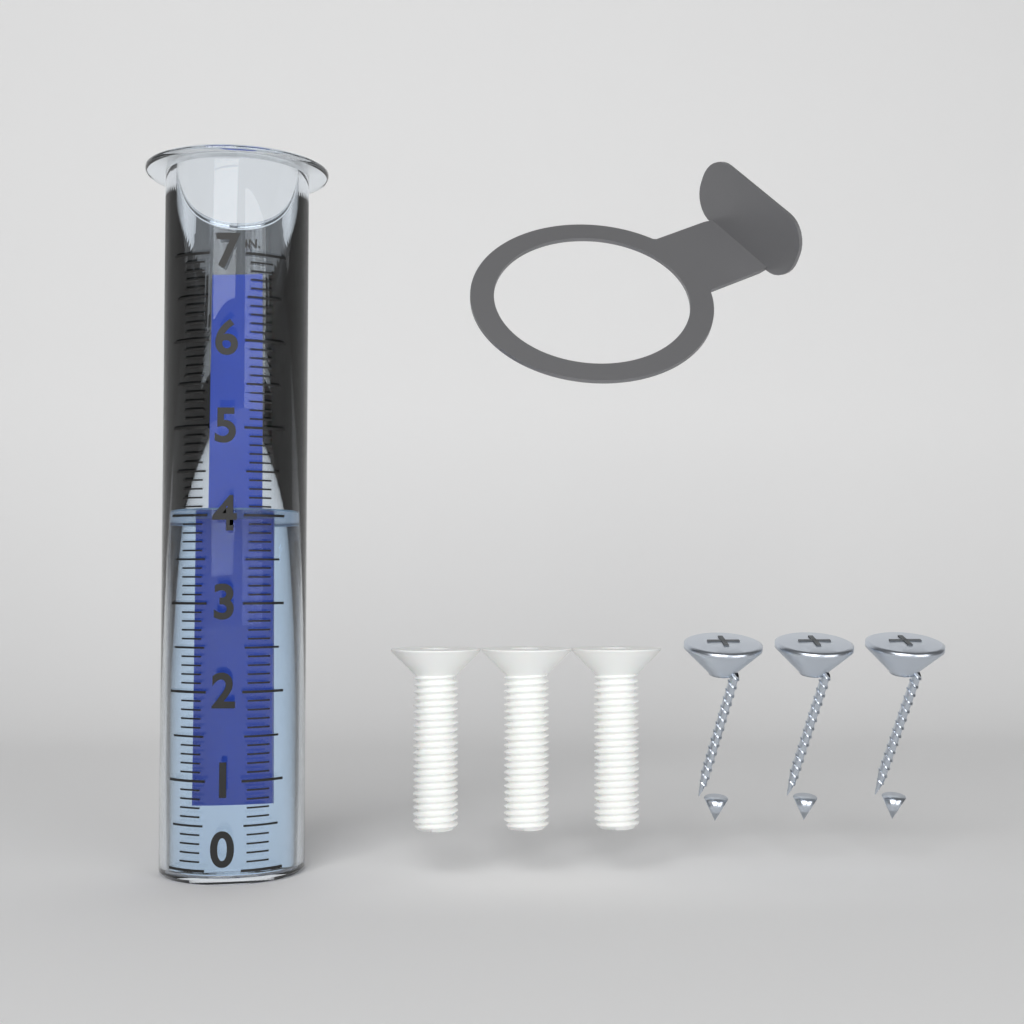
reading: 4.1 in
